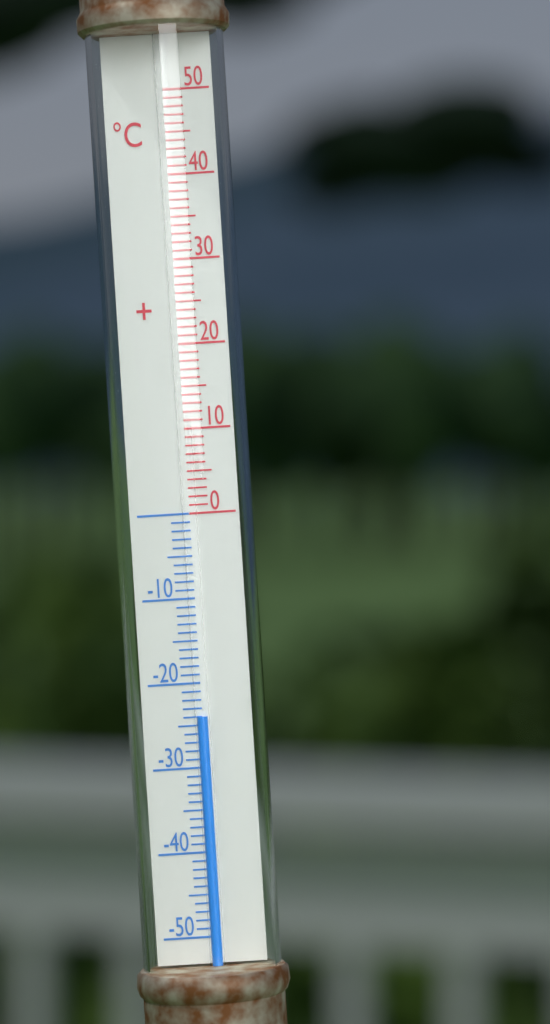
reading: -24 °C
